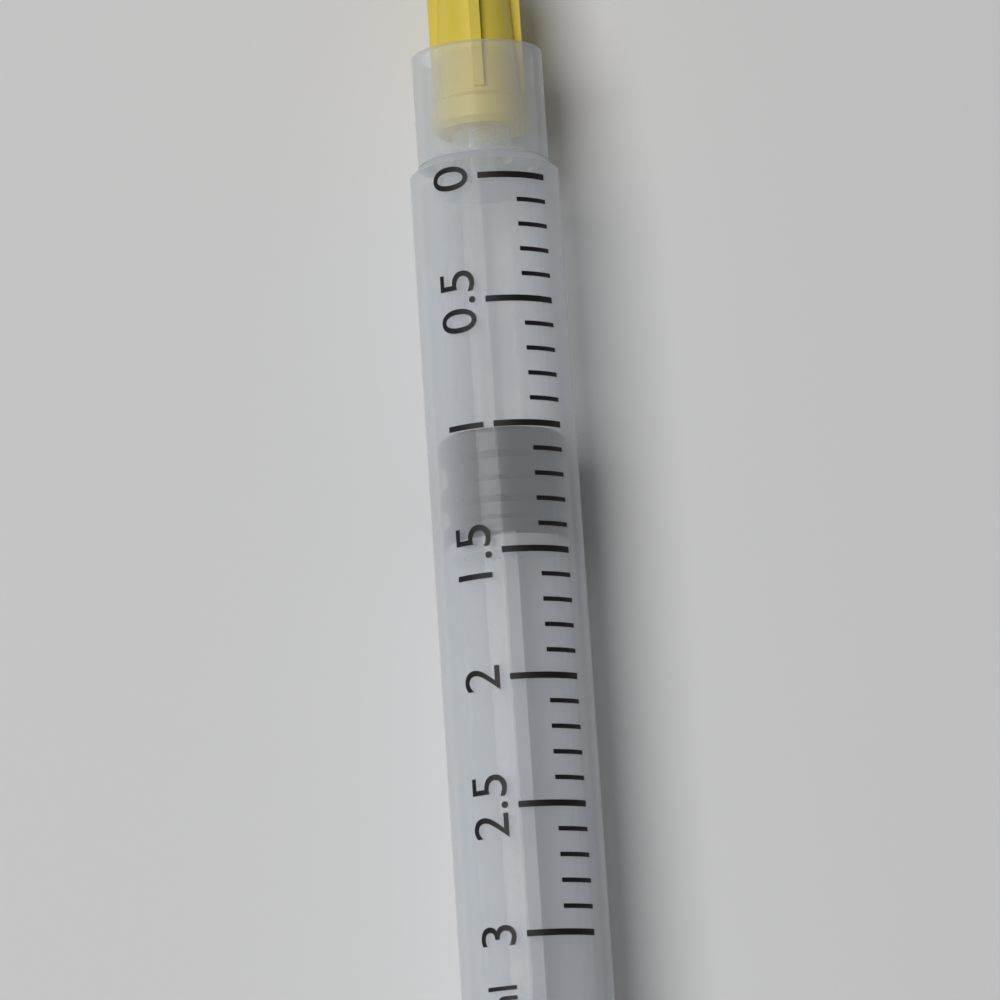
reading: 1.0 ml
